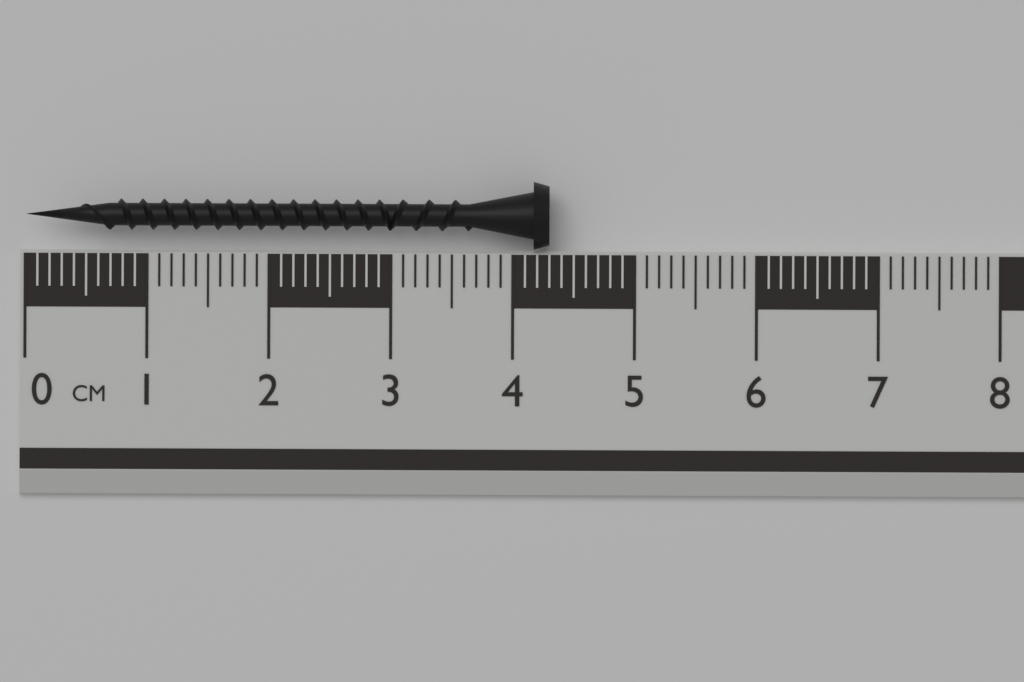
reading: 4.3 cm
